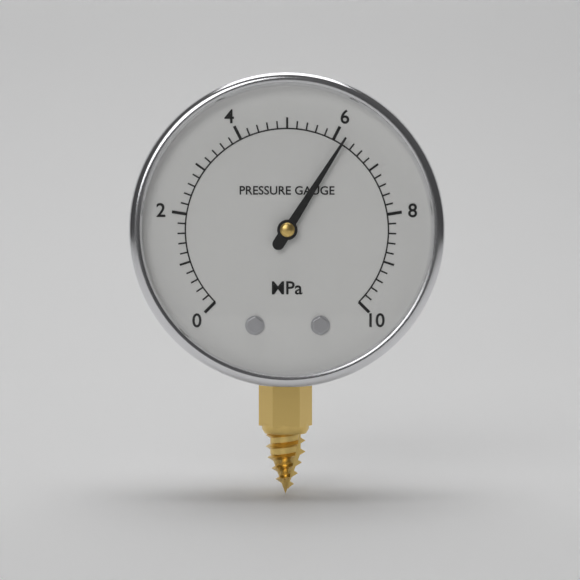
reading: 6.2 MPa
